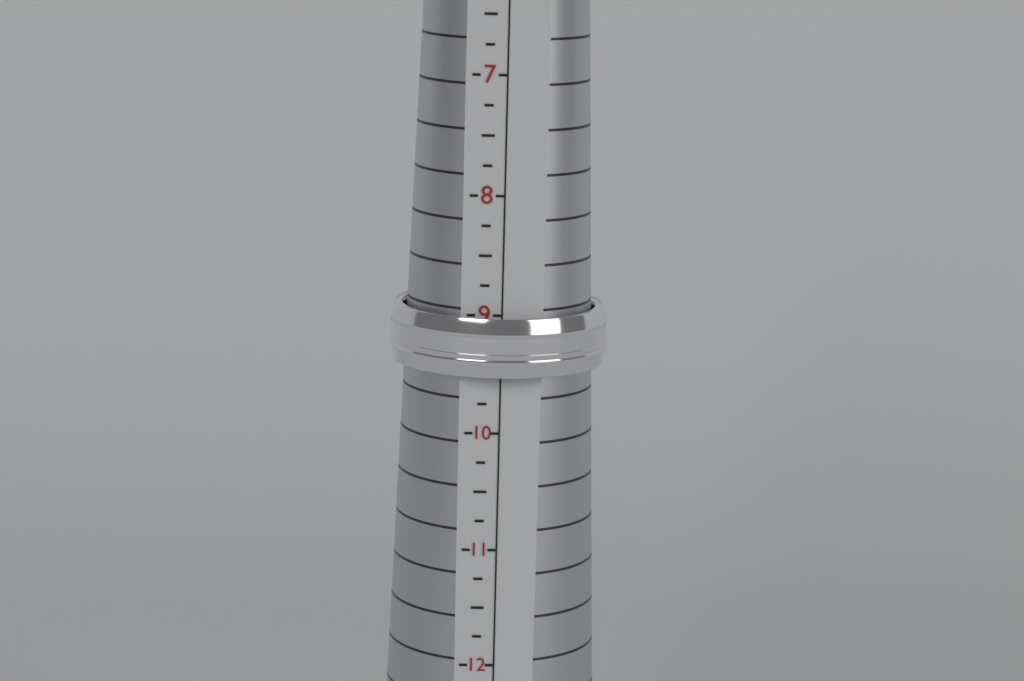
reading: 9.50 (no unit)
